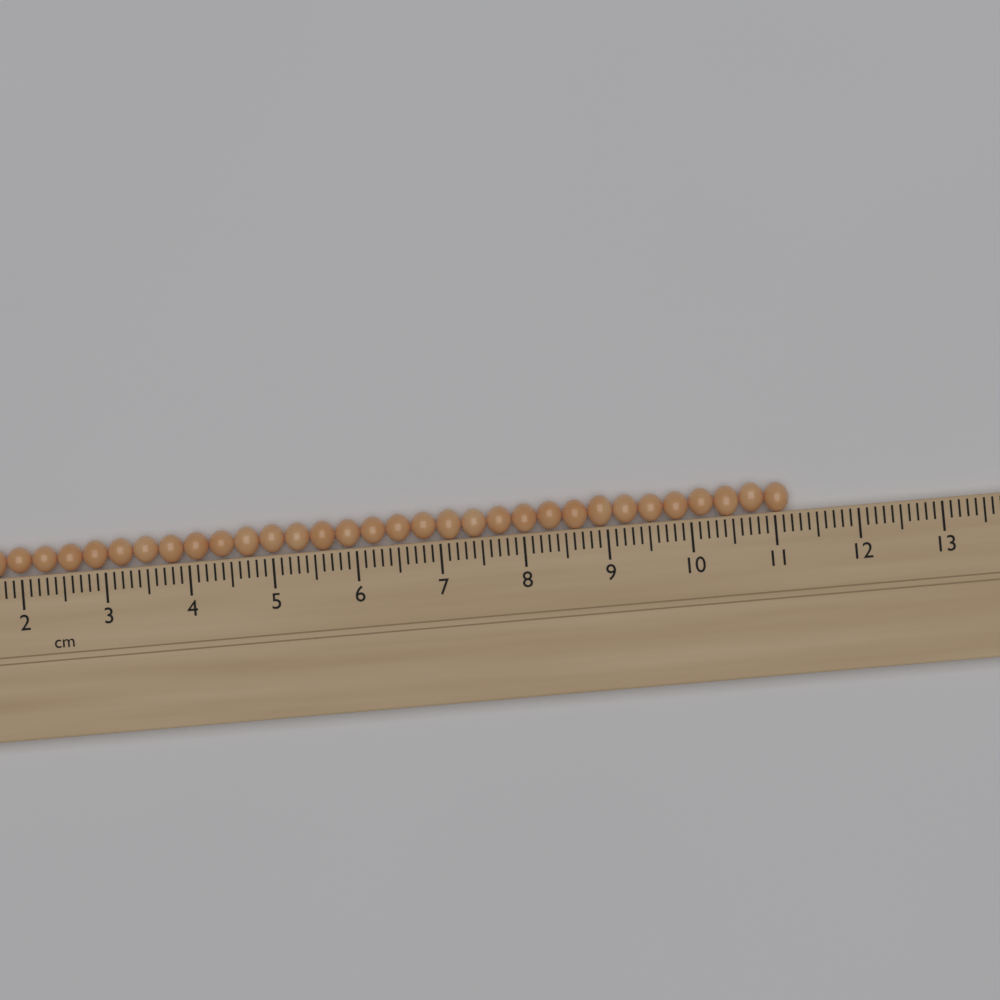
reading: 11.2 cm
